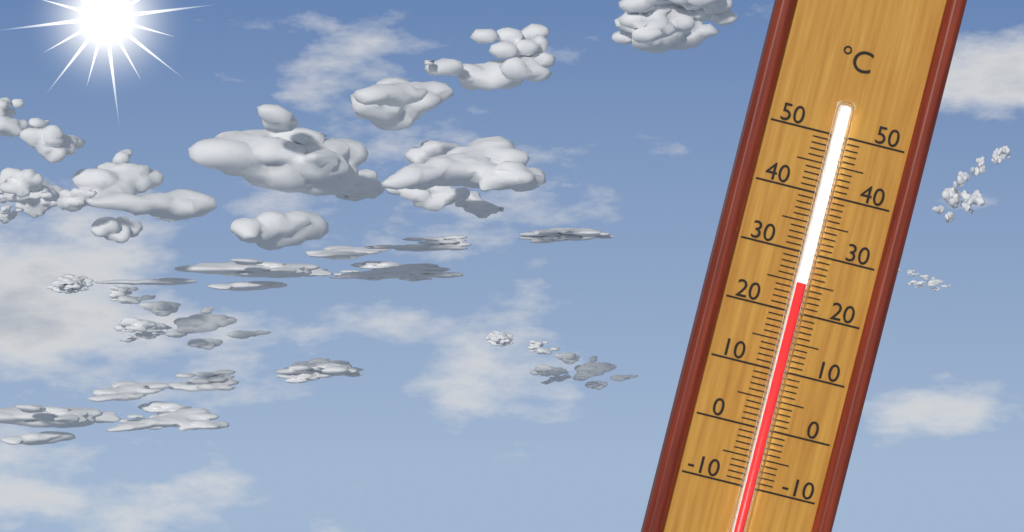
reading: 25 °C
